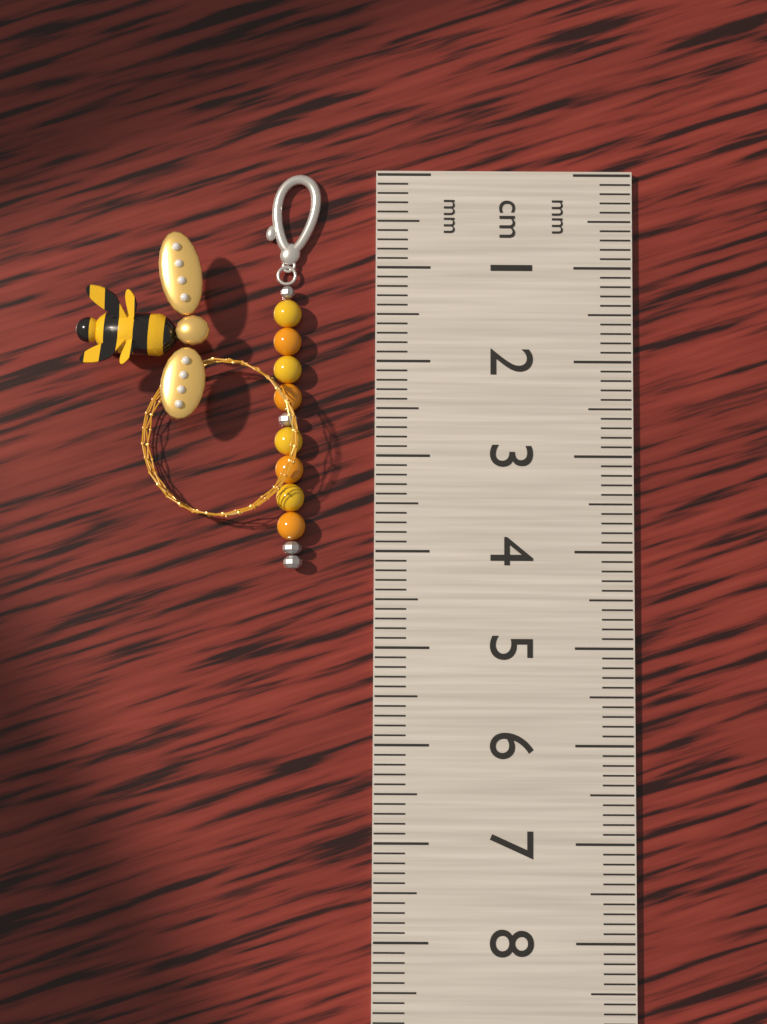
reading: 4.2 cm
